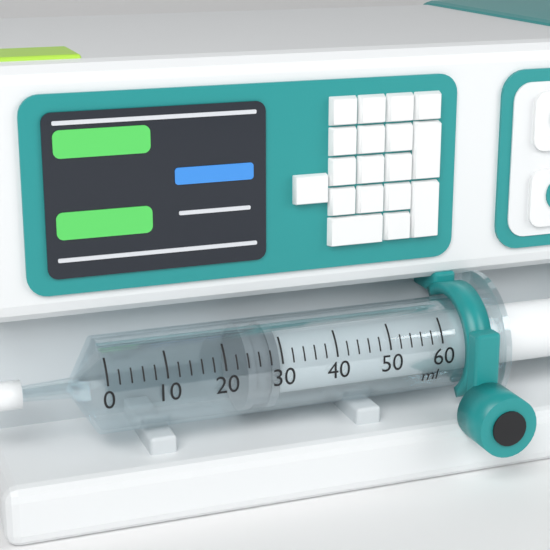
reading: 24 ml
